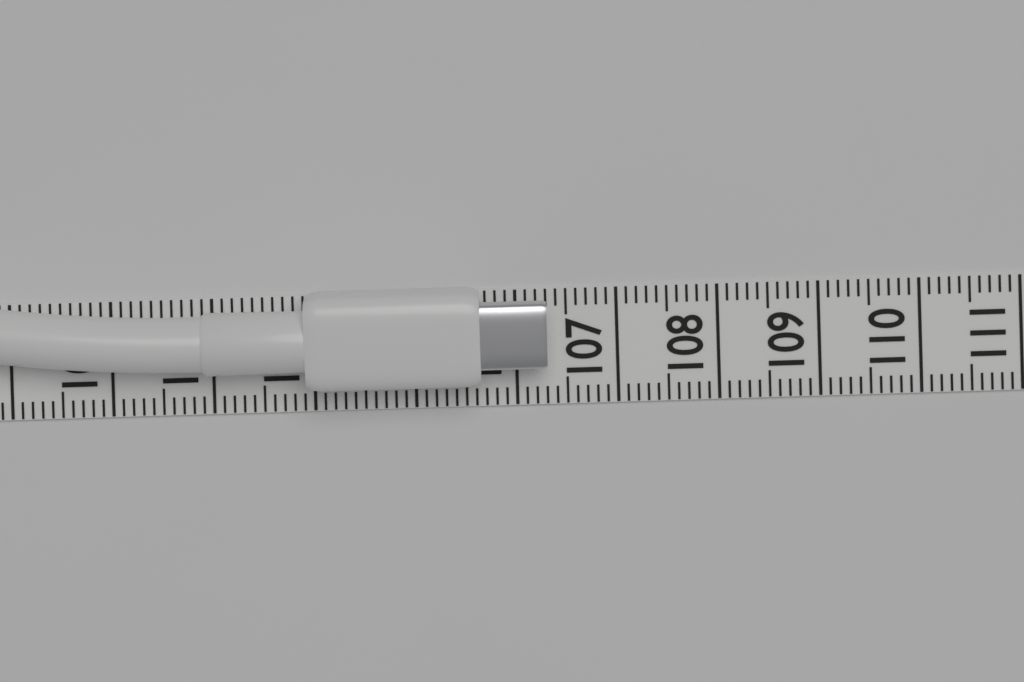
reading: 106.3 (no unit)
